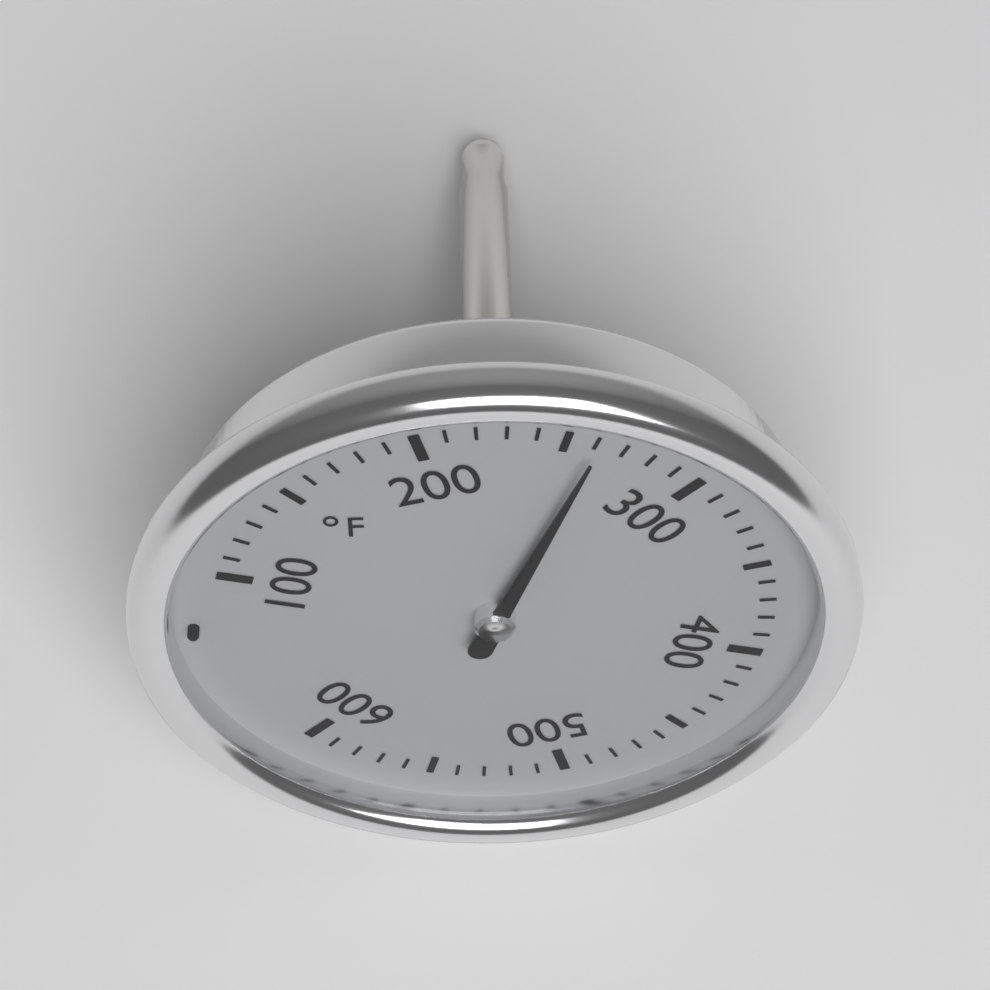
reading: 260 °F
